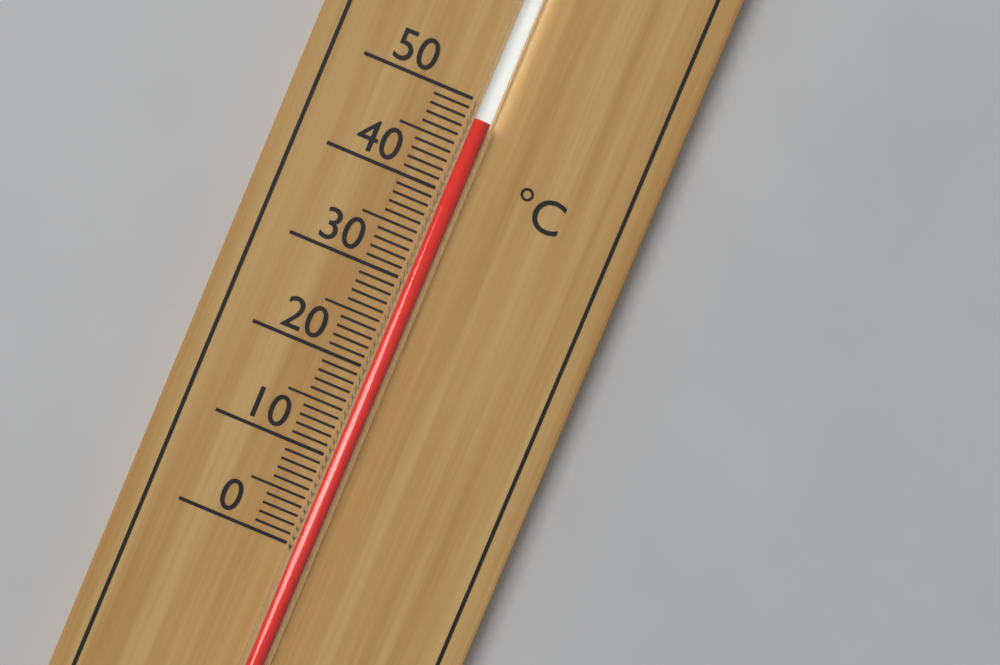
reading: 48 °C
